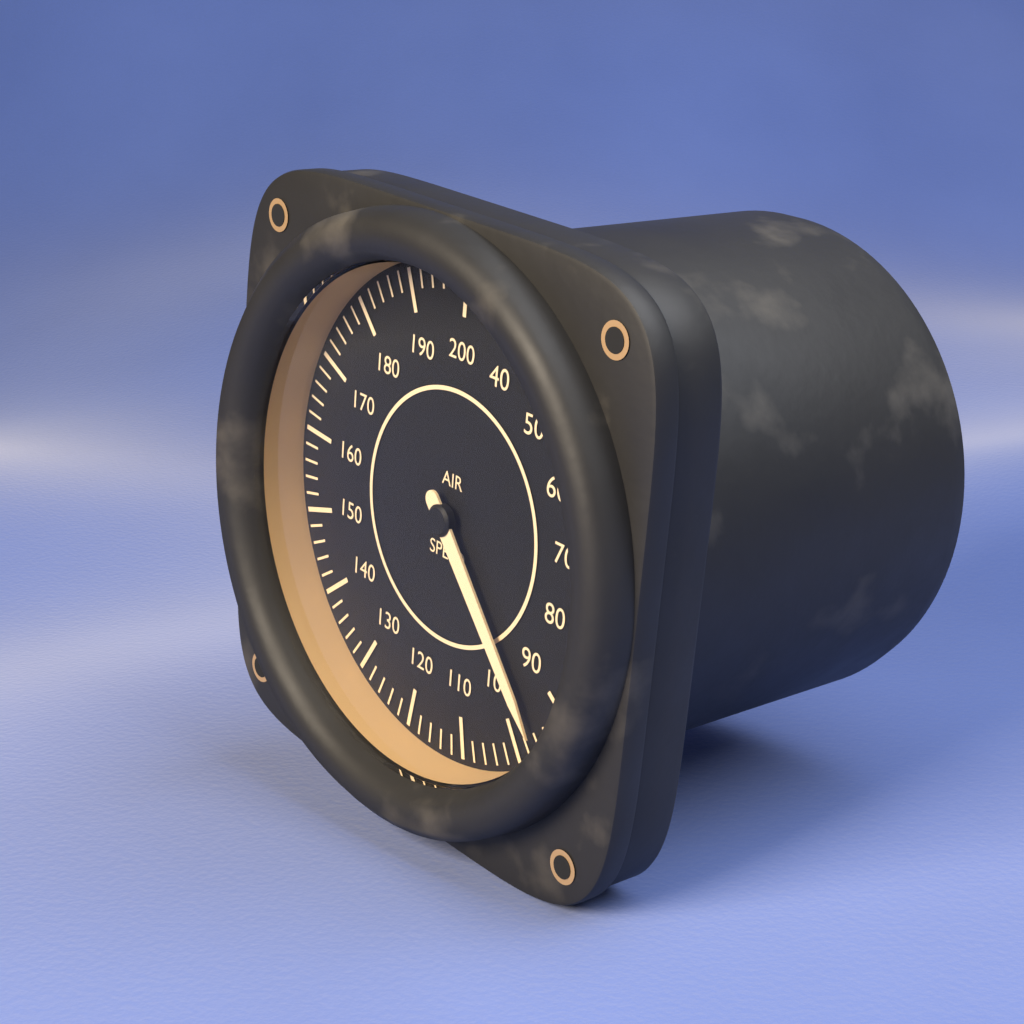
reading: 96 (no unit)
